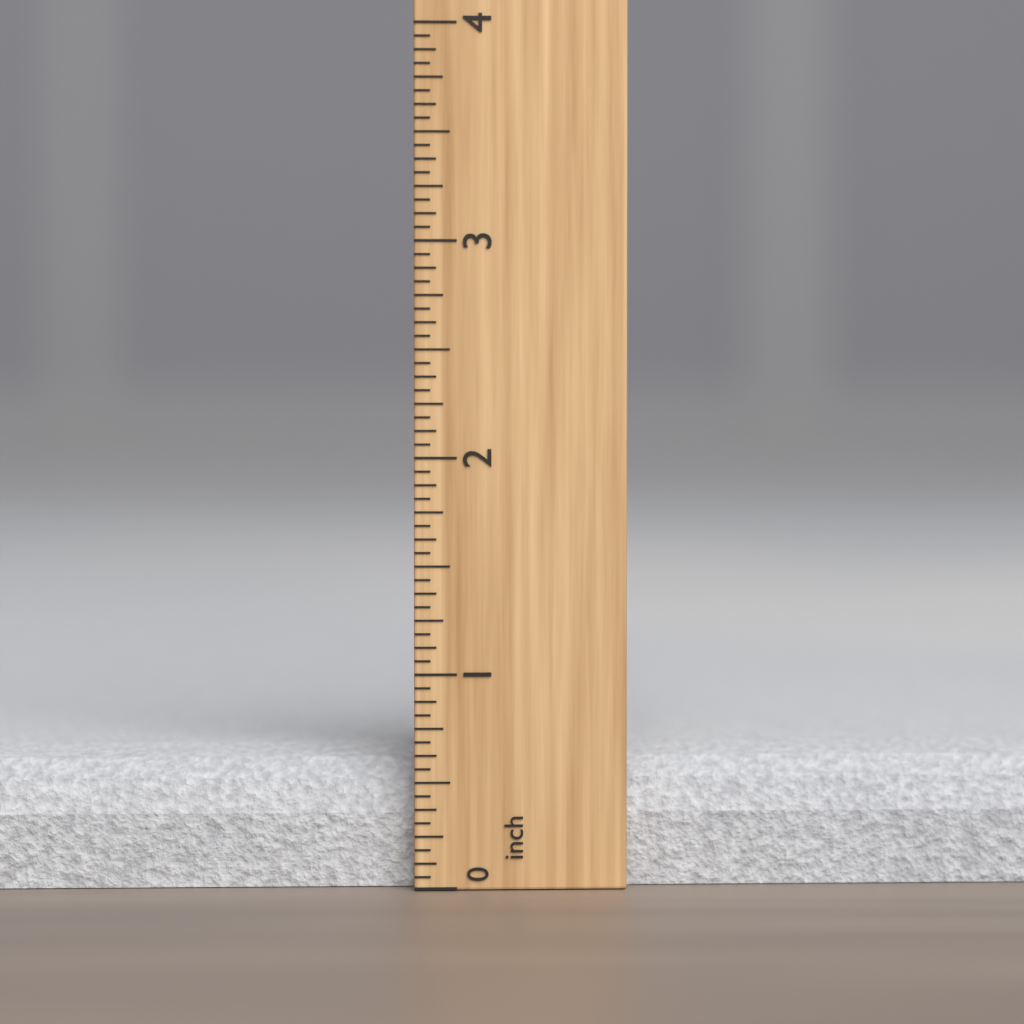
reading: 0.6250 inch
